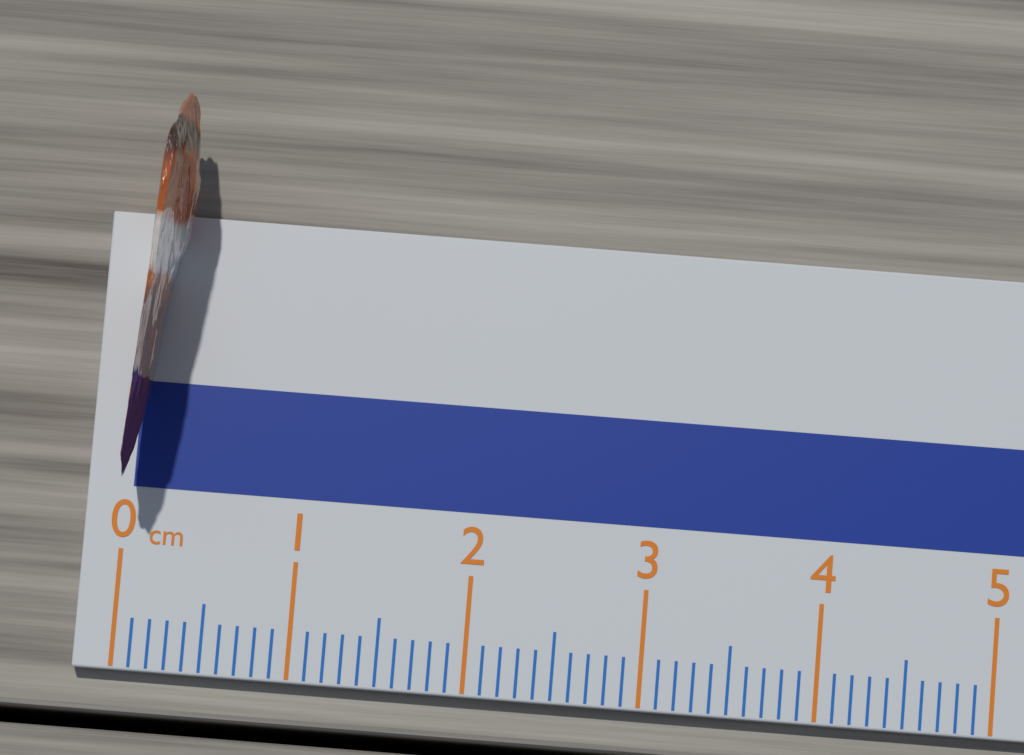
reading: 0.3 cm
